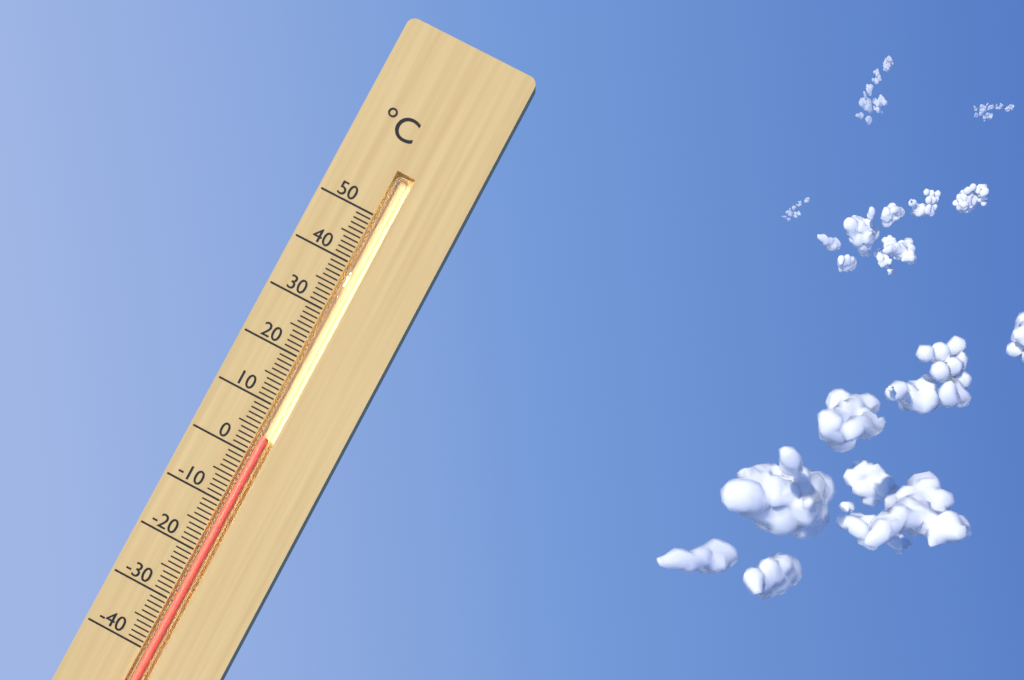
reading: 4 °C
